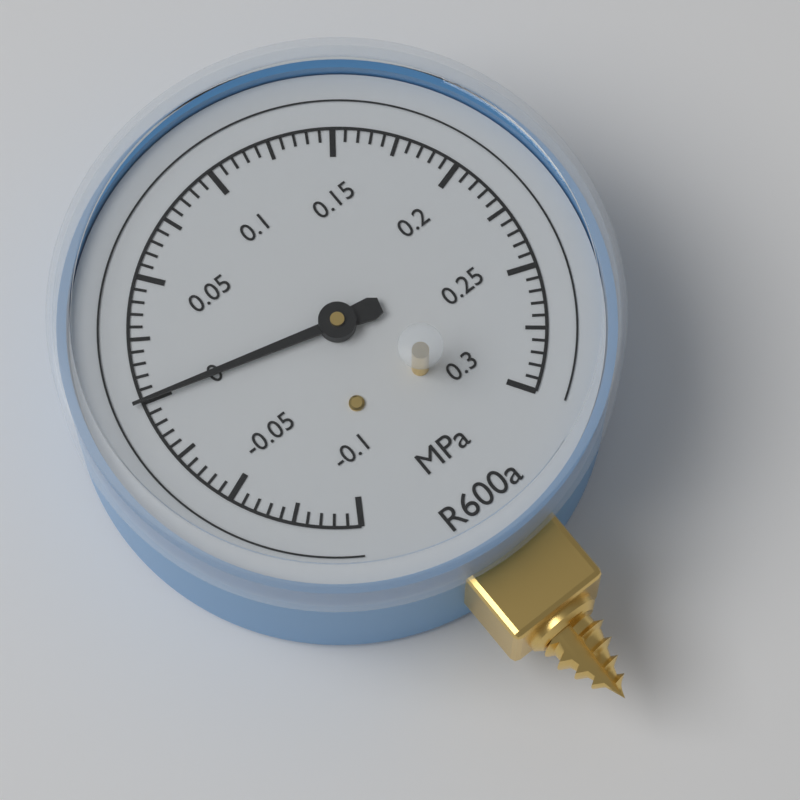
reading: 0.000 MPa
